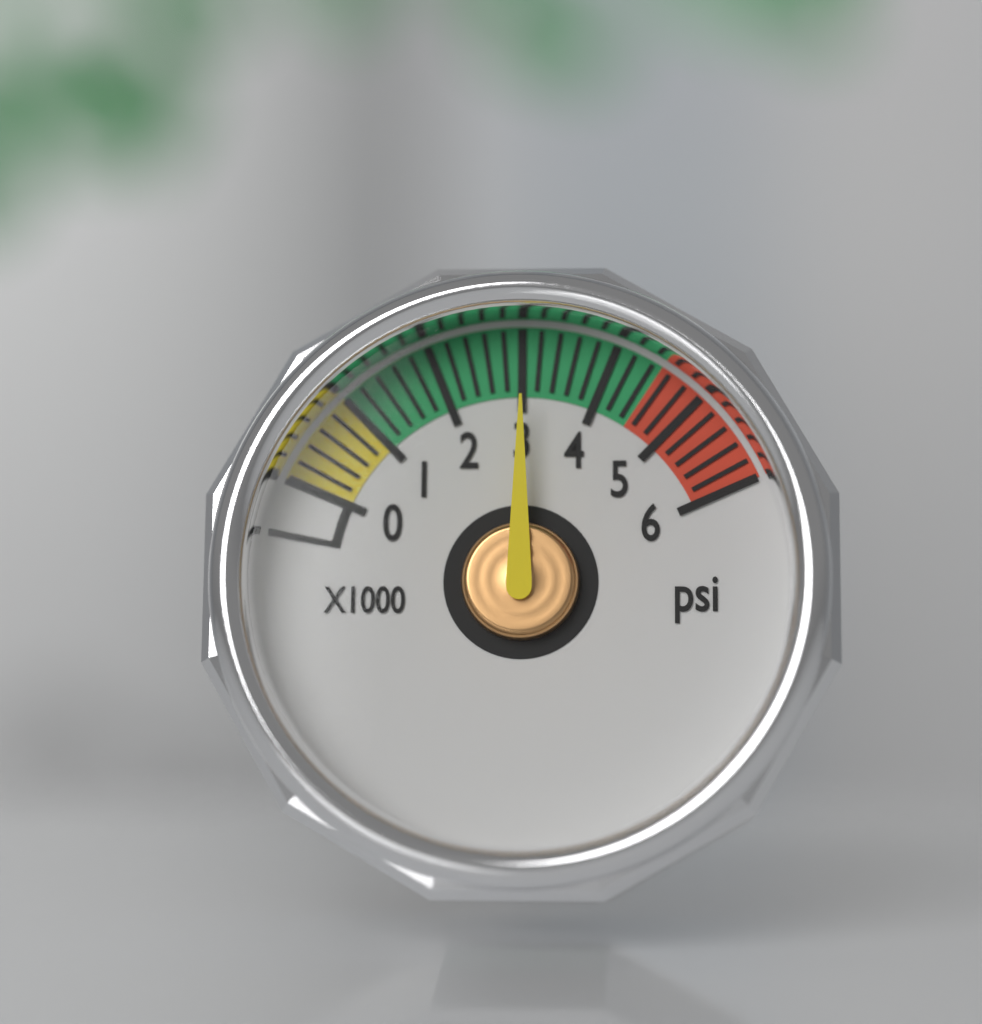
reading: 3000 psi
